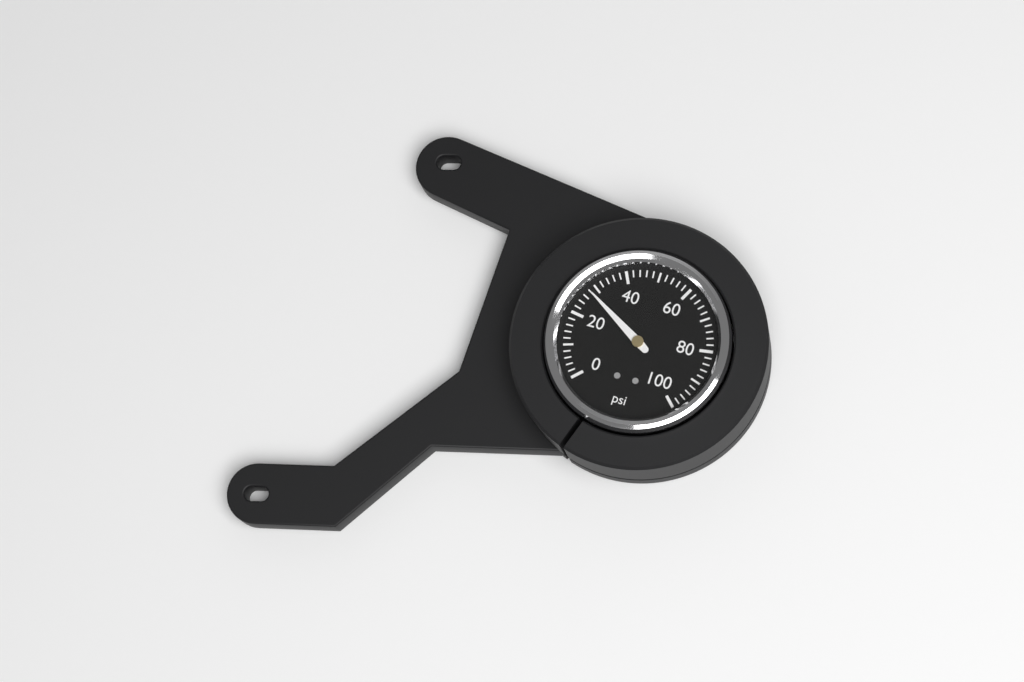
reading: 28 psi
